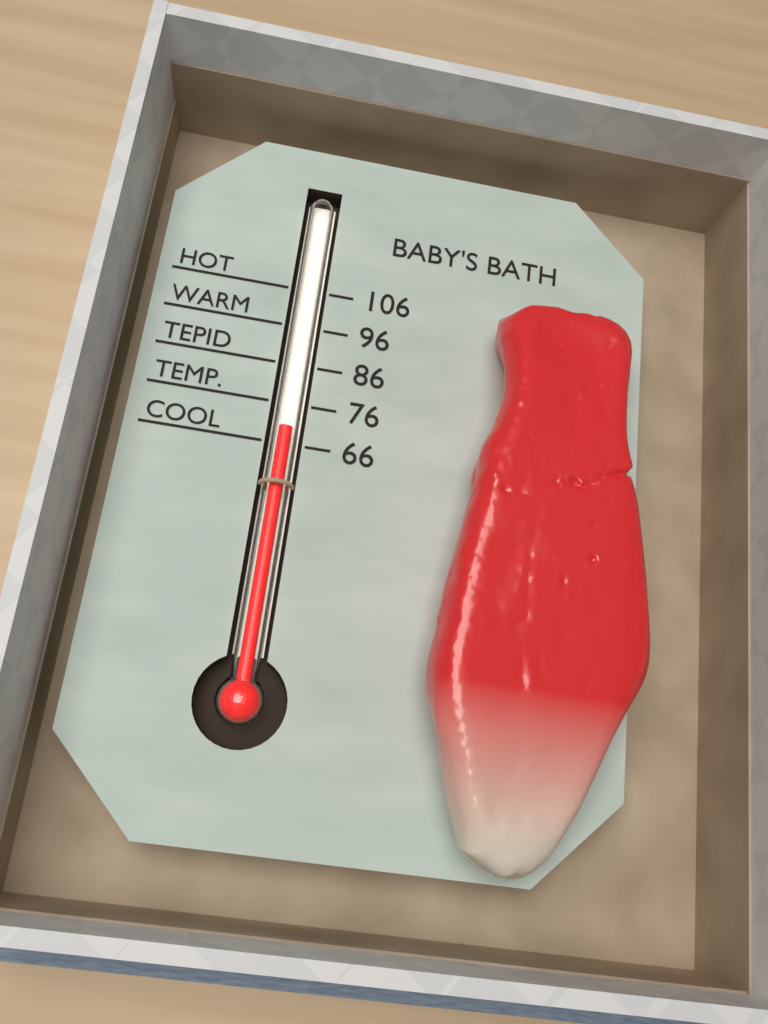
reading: 70 (no unit)
